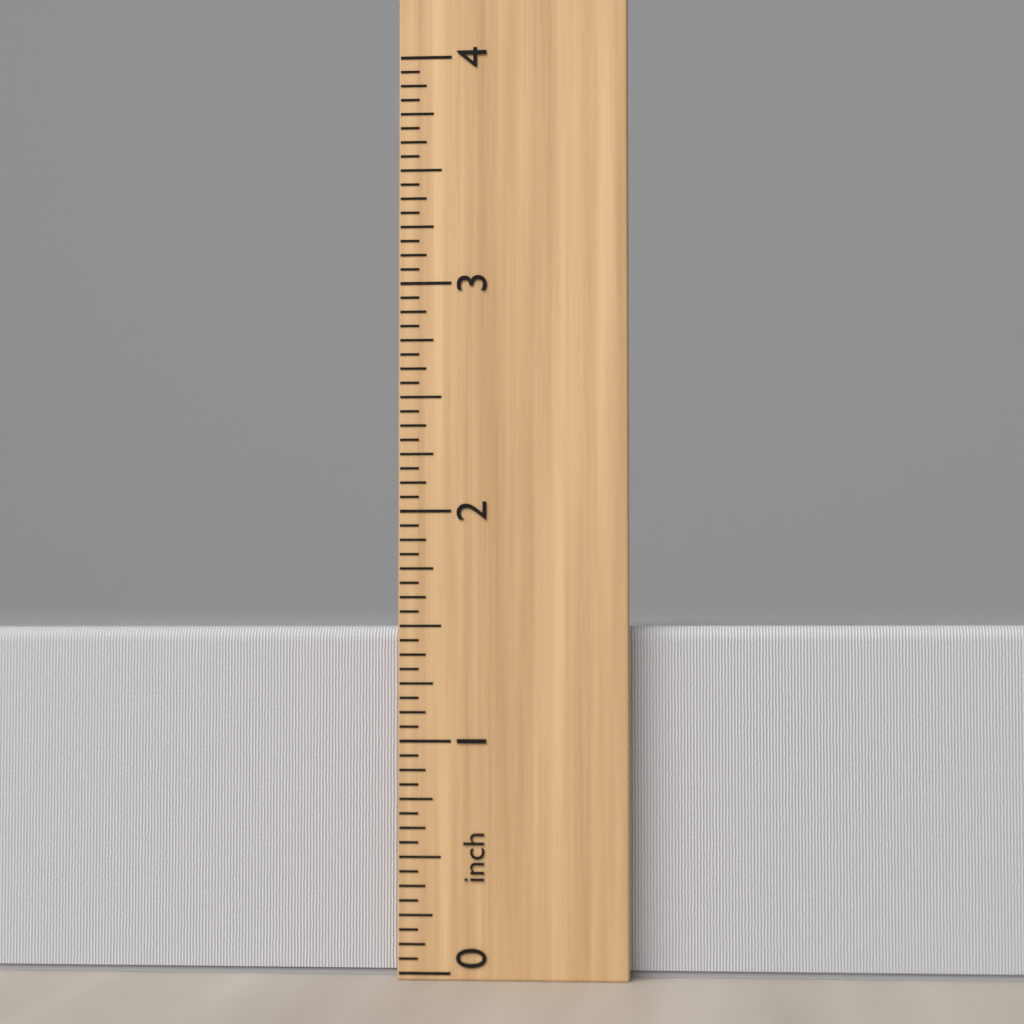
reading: 1.5000 inch
